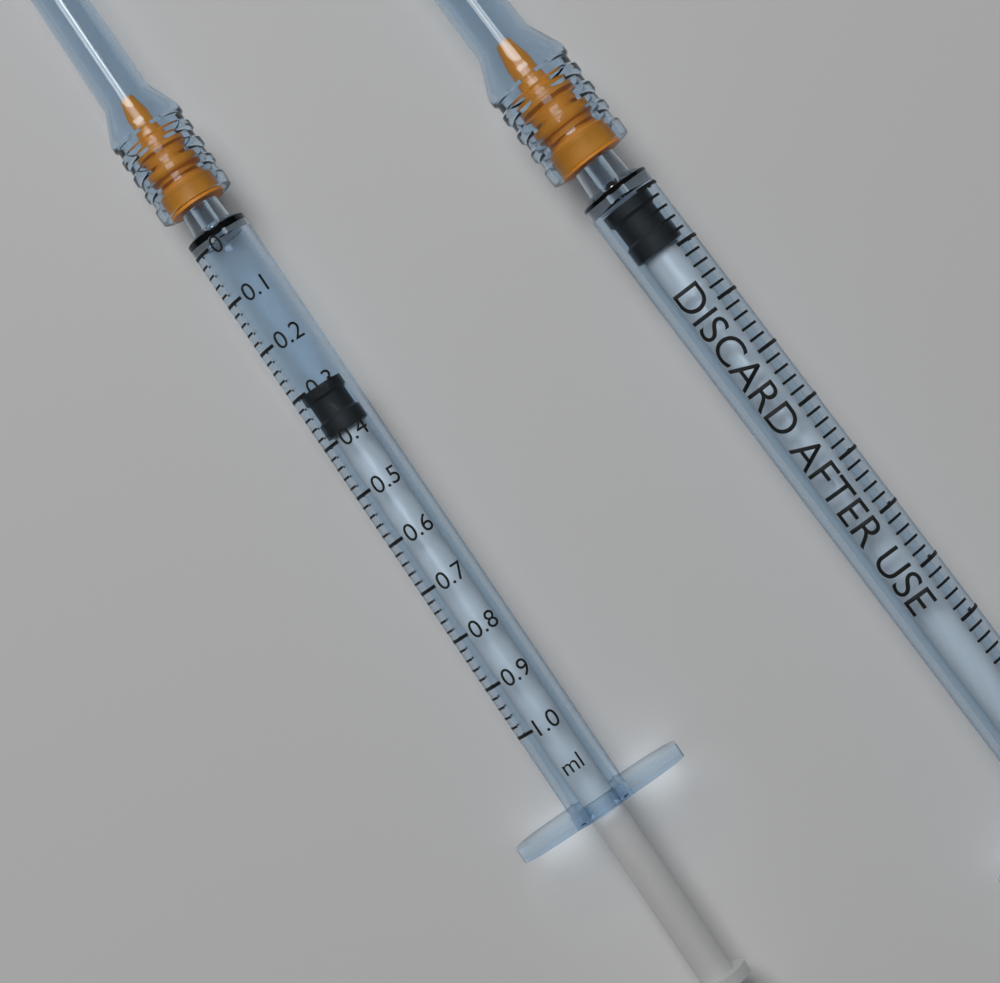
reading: 0.30 ml
